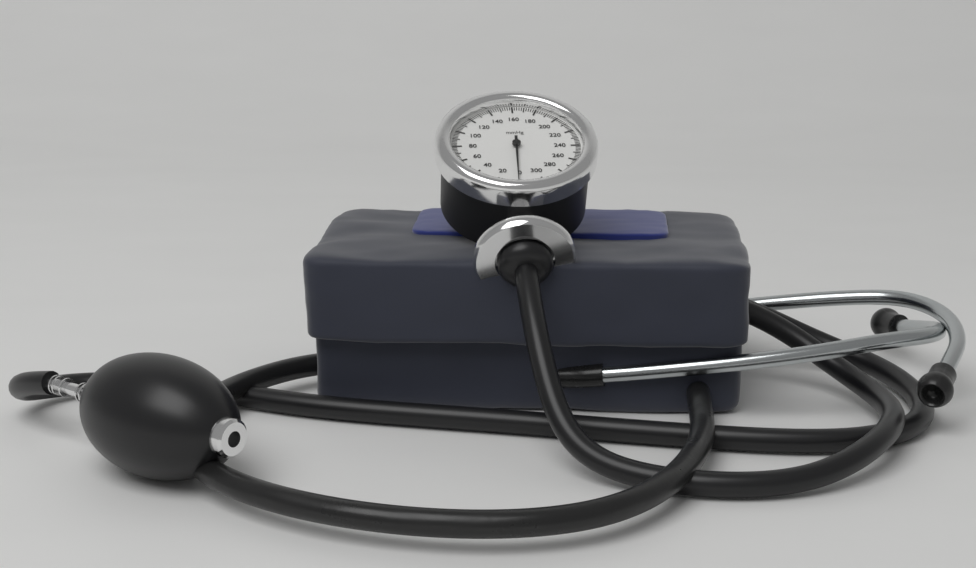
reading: 2 mmHg
